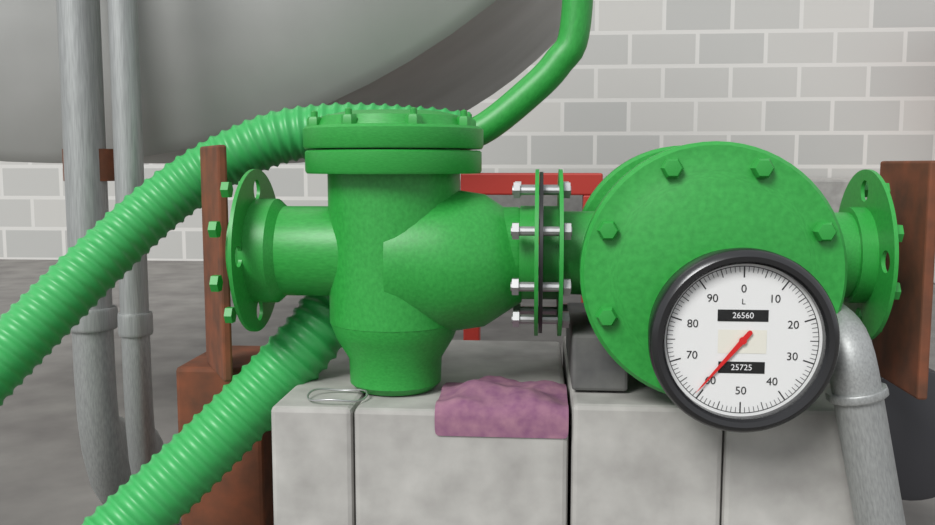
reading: 61 L
